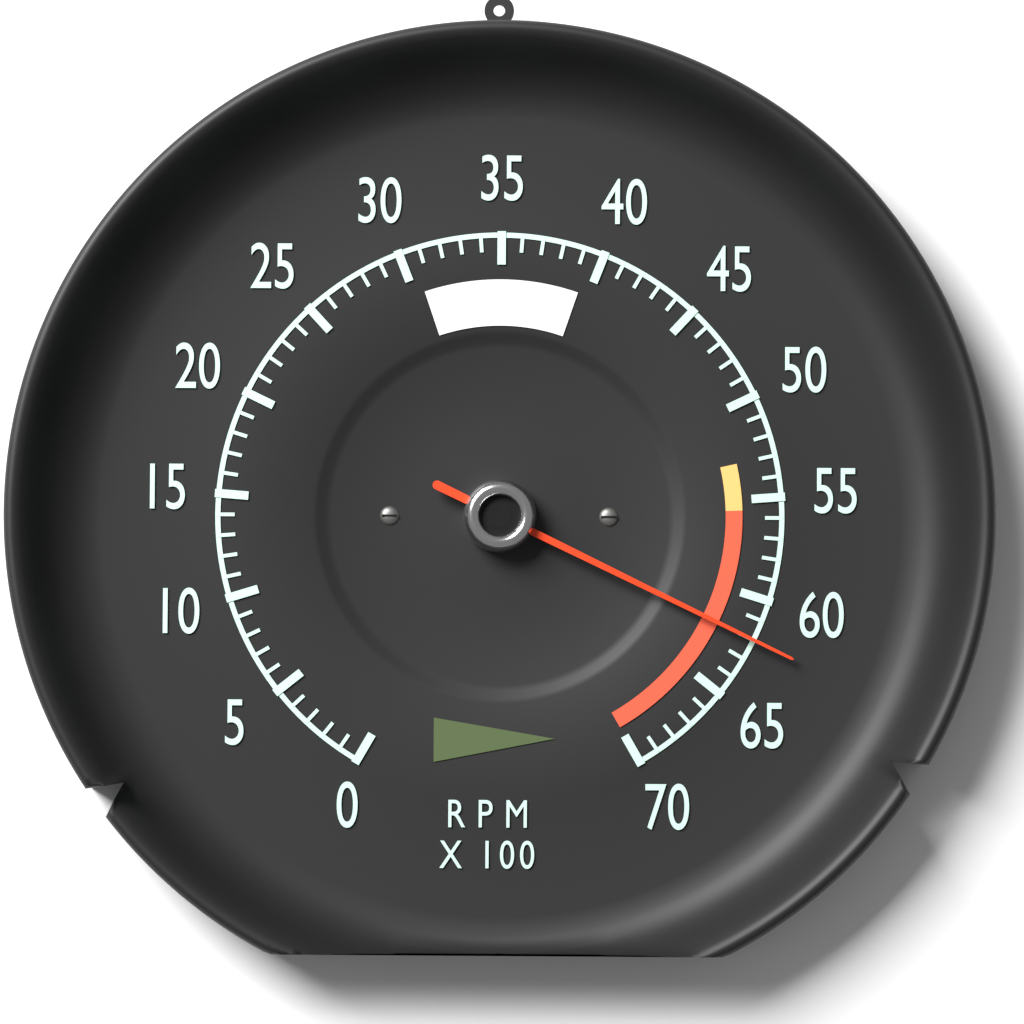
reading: 6200 RPM
